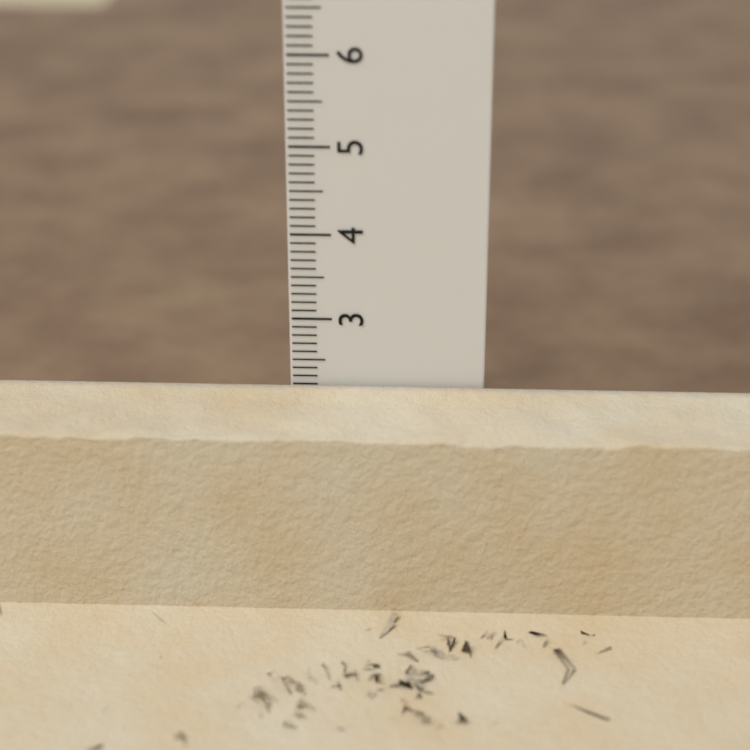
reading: 2.2 cm
